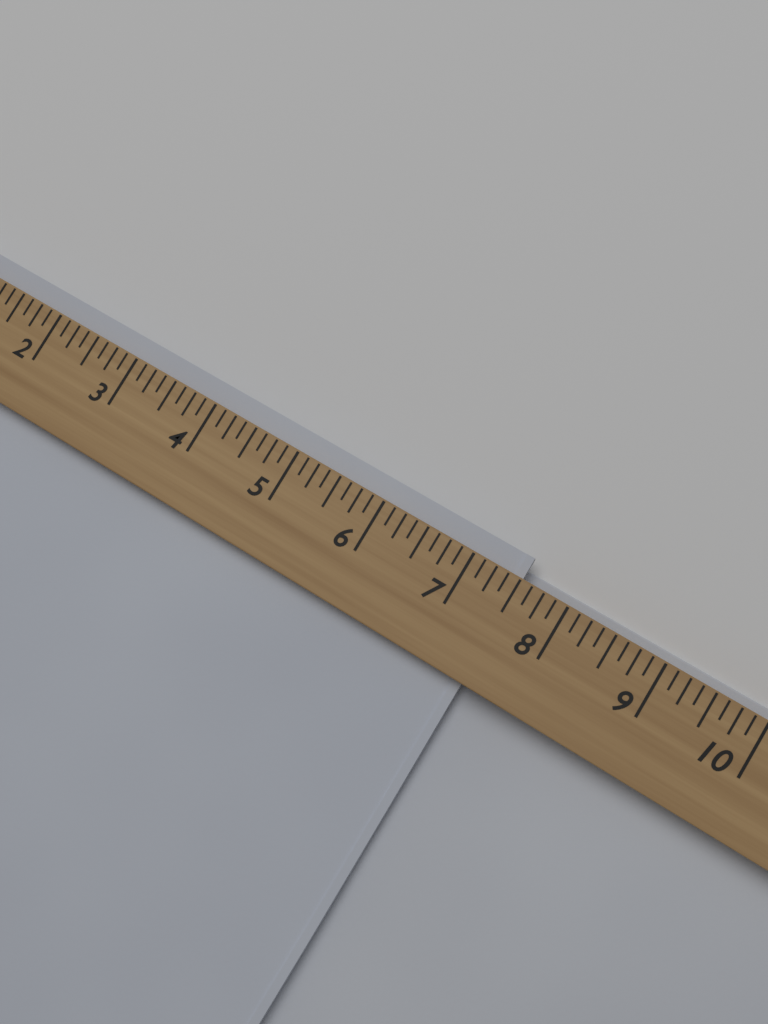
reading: 7.500 (no unit)
